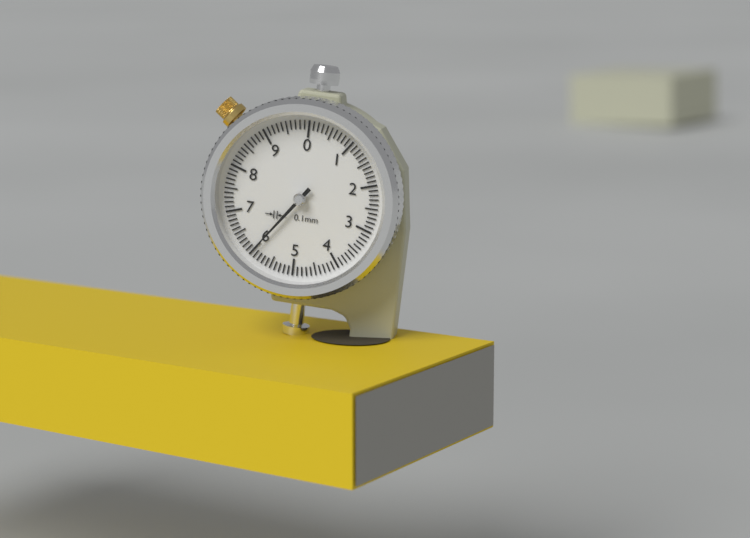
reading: 6.0 mm
